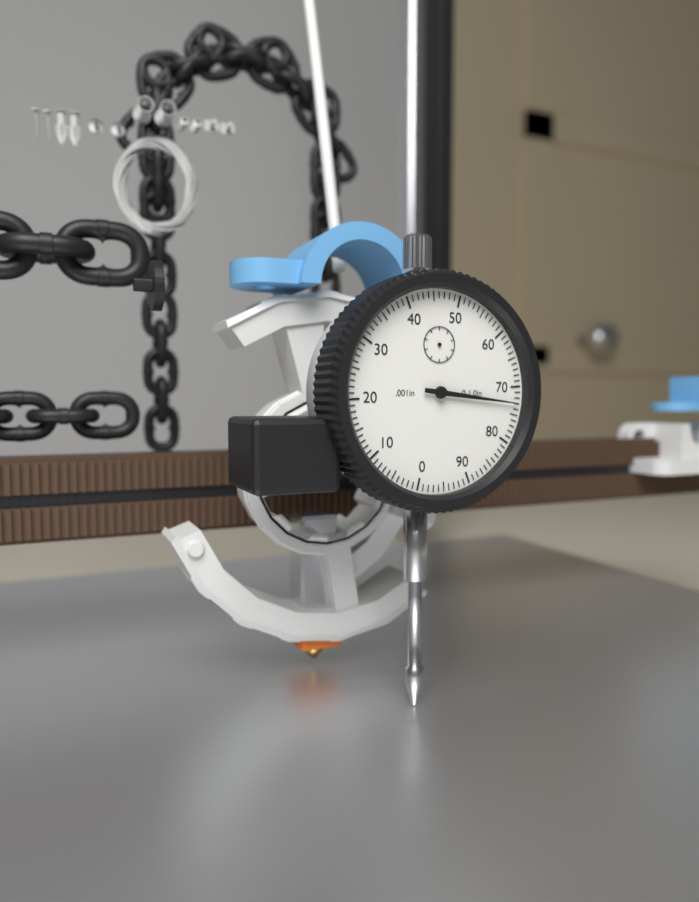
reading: 0.073 in
